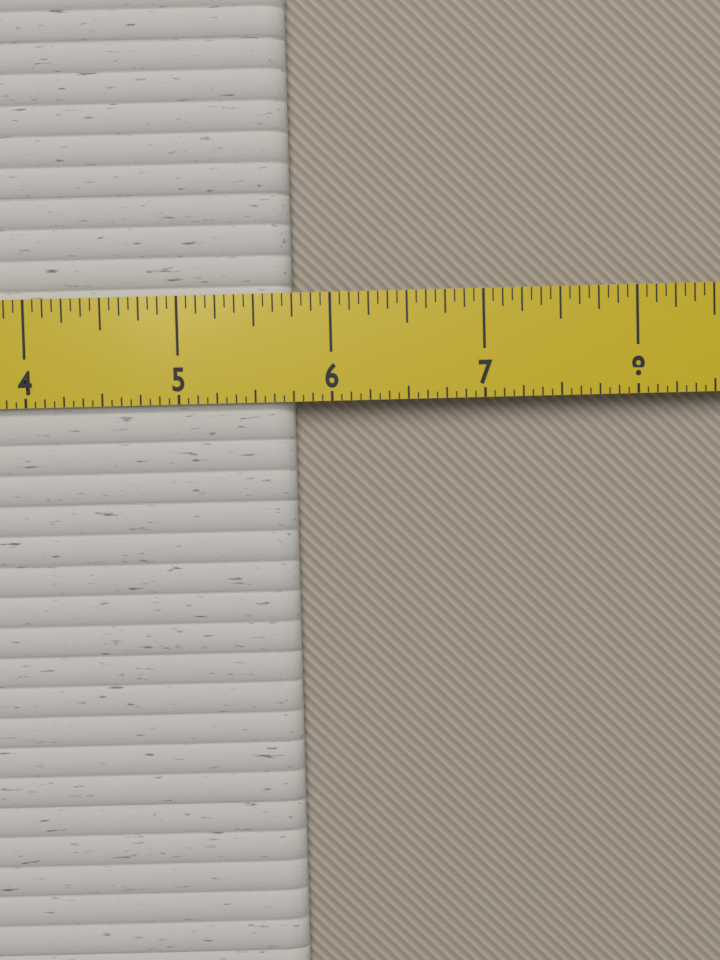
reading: 5.7500 in
